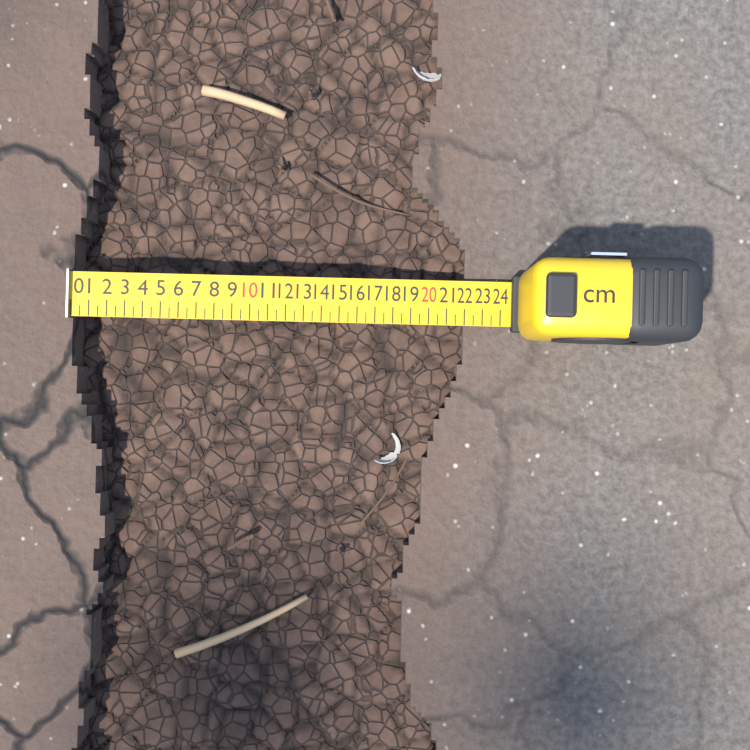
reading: 22.5 cm
